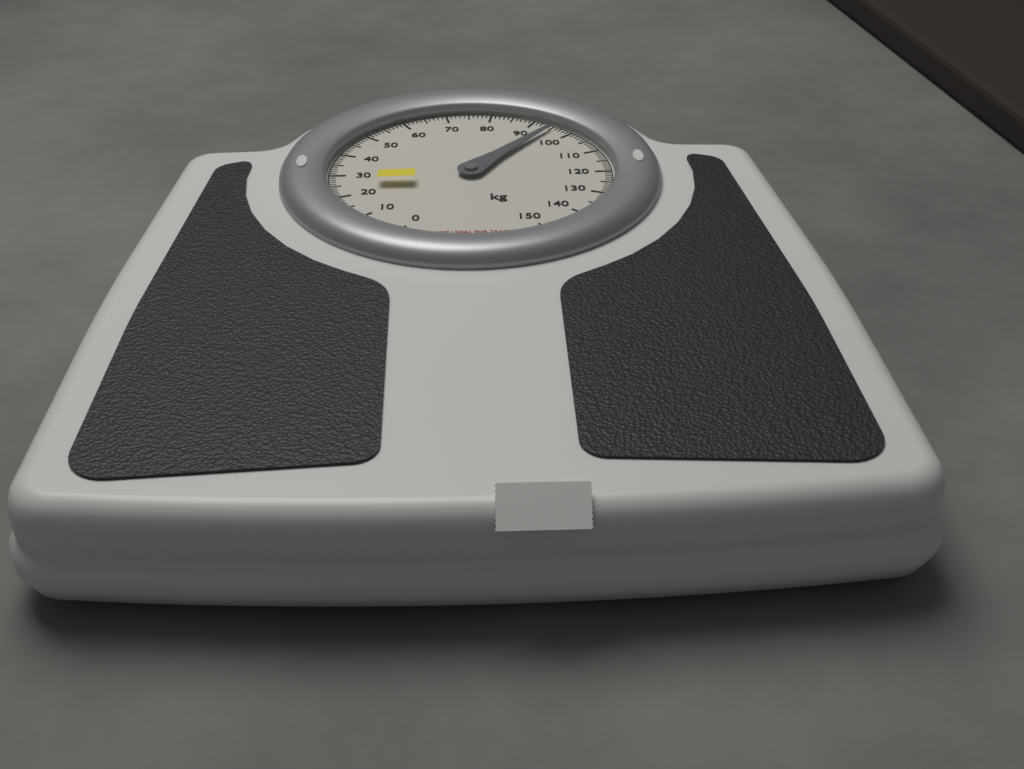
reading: 95 kg
